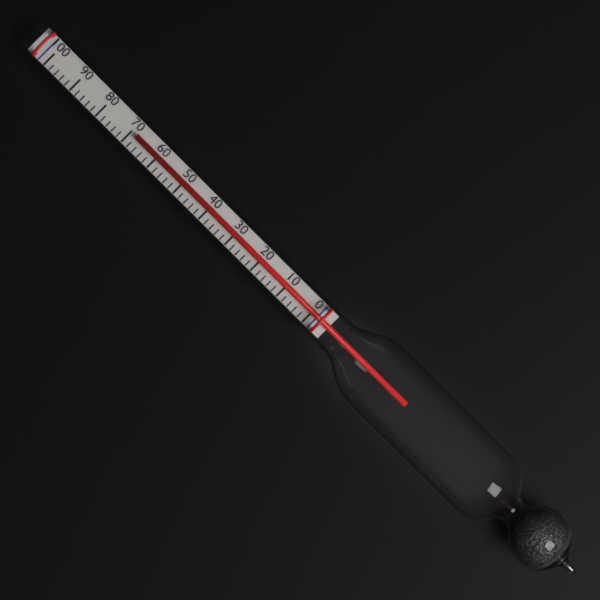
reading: 68 (no unit)
